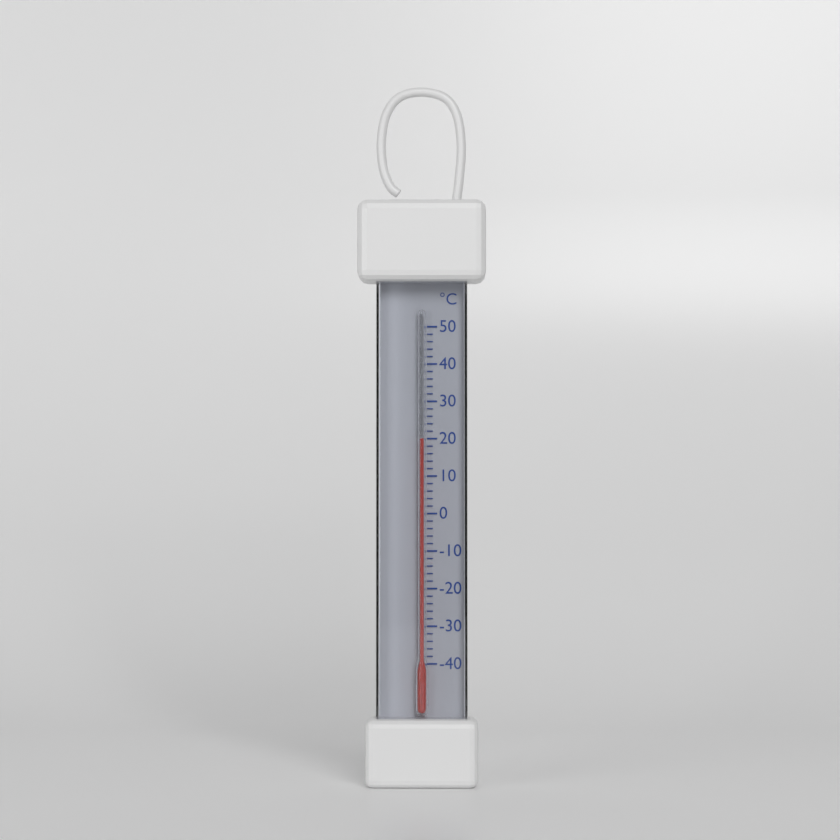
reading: 20 °C
